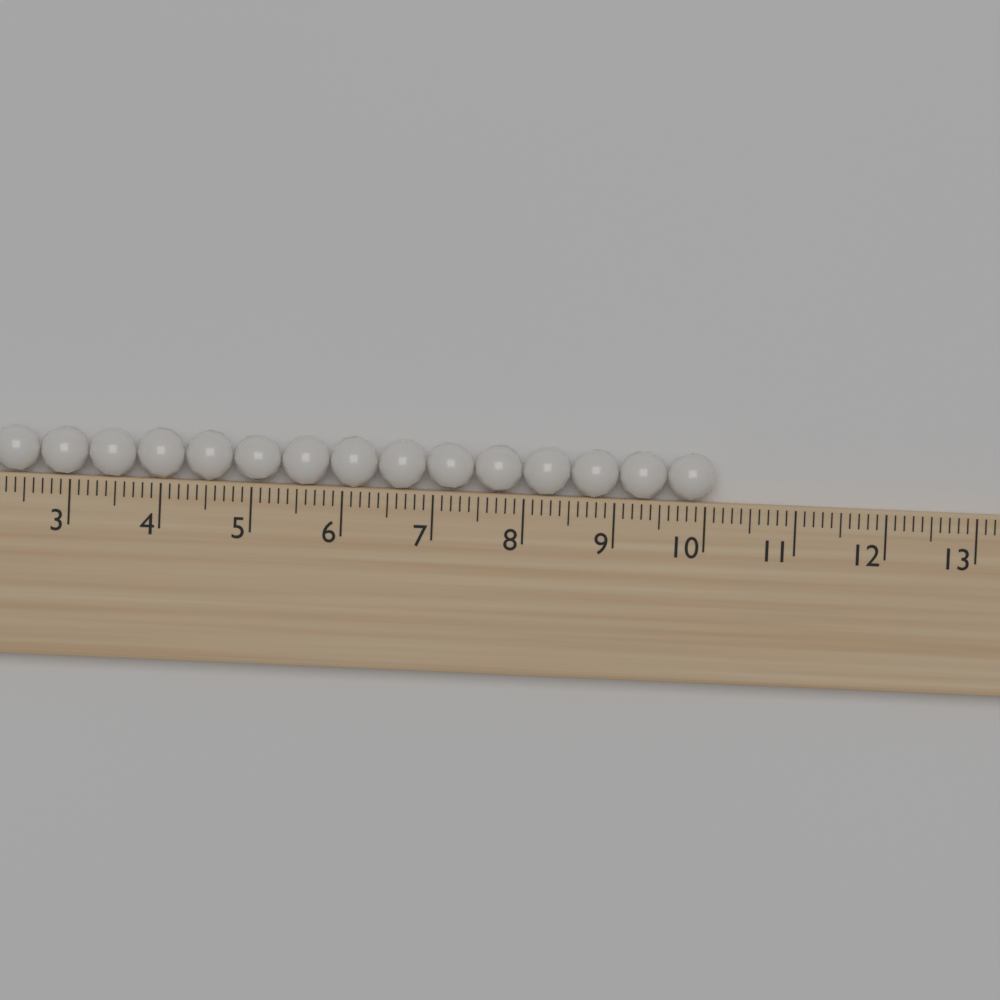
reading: 10.1 (no unit)
